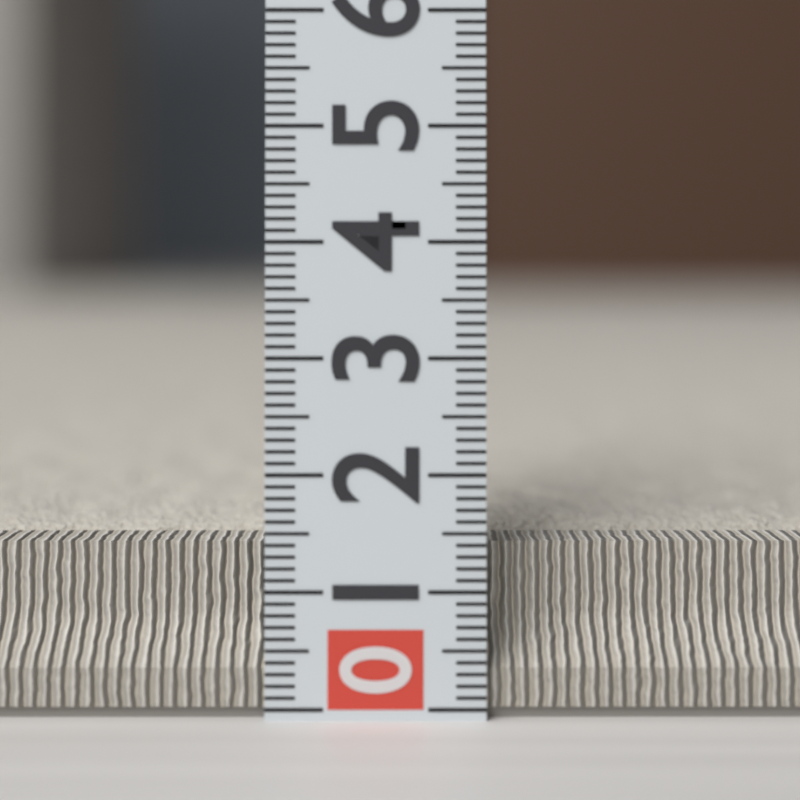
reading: 1.5 (no unit)
